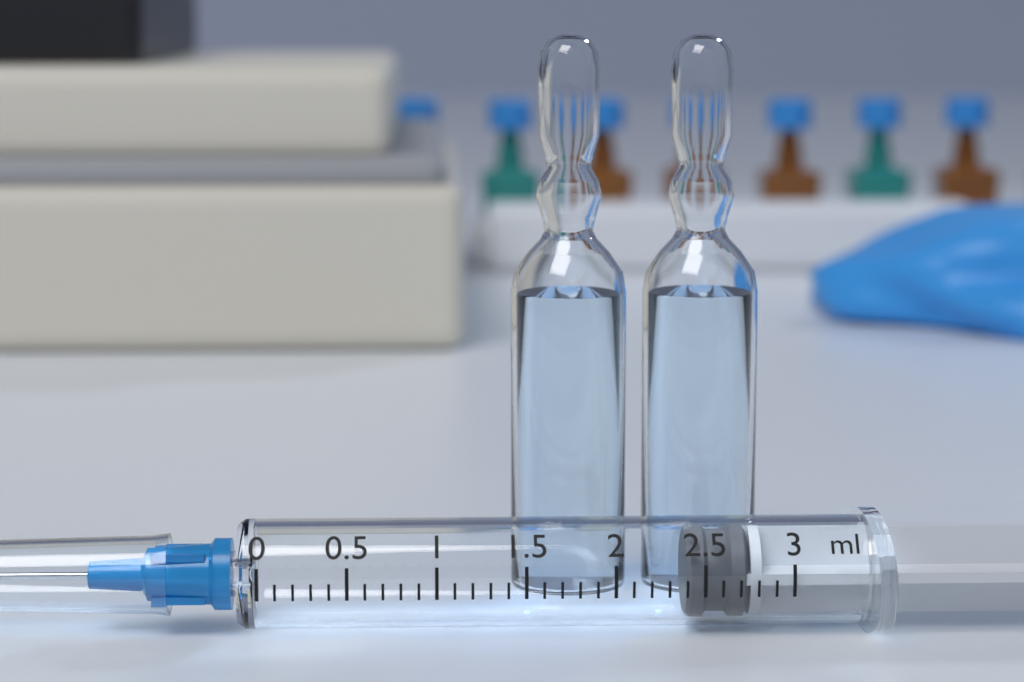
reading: 2.4 ml
